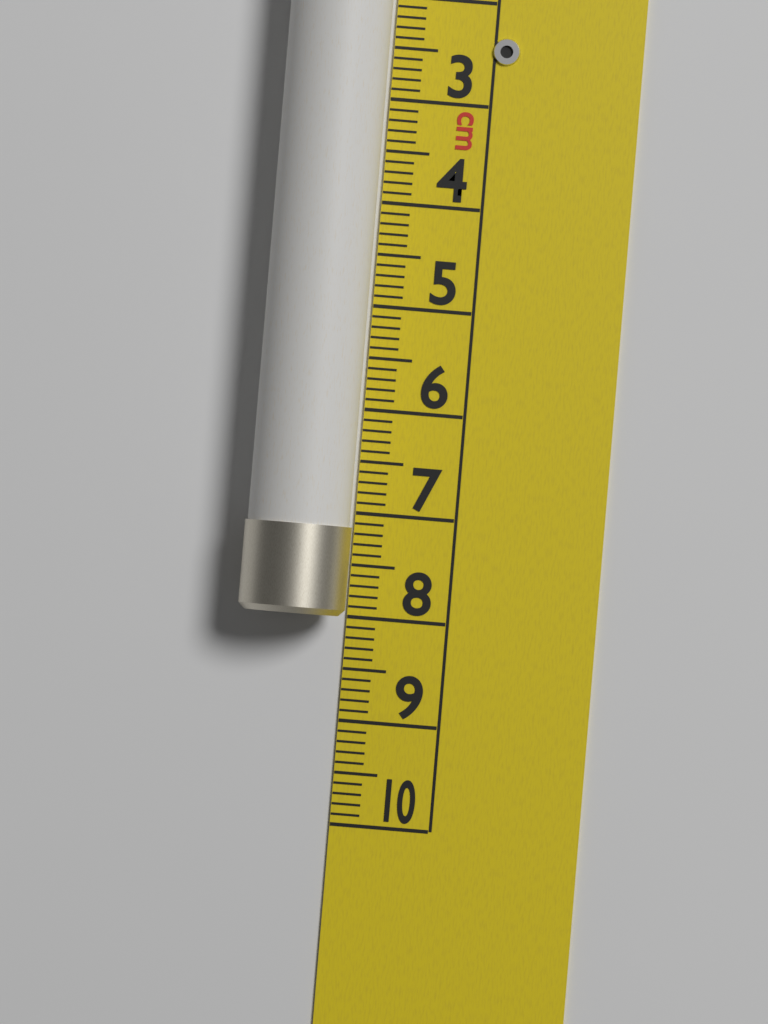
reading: 8.0 cm
